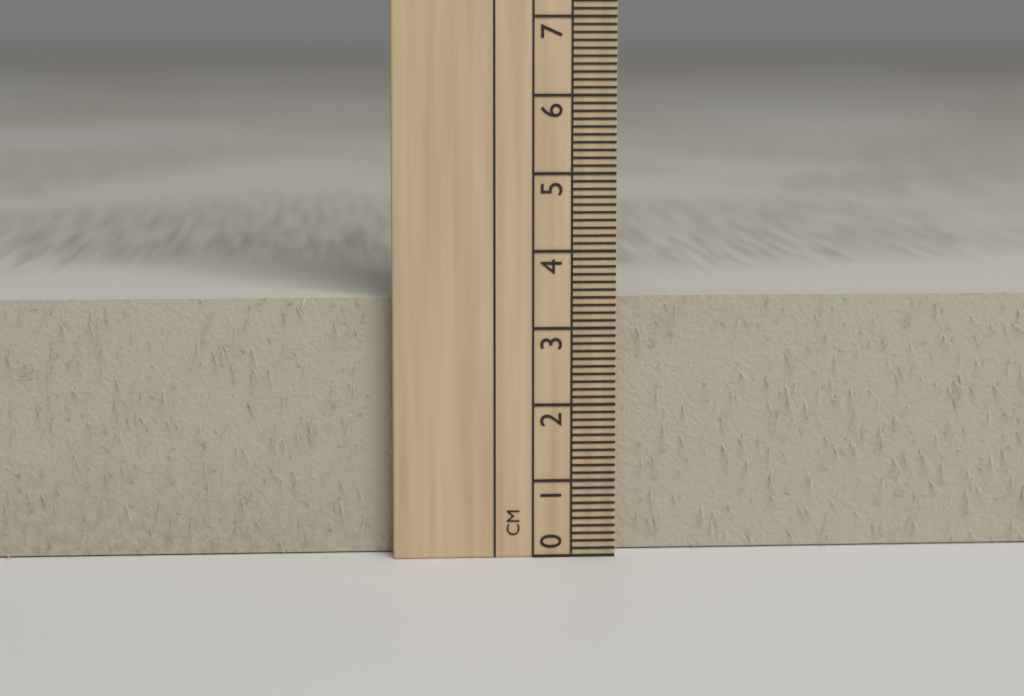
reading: 3.4 cm
